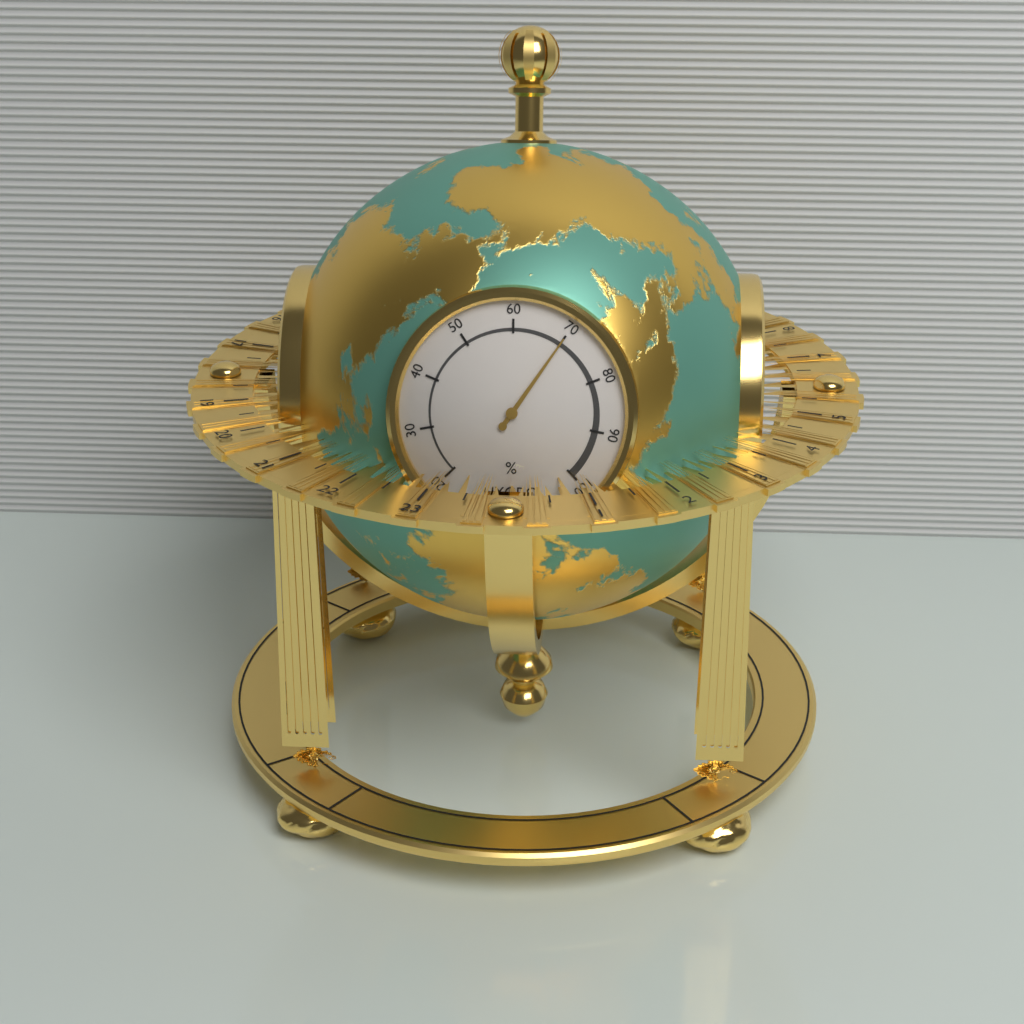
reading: 70 %
